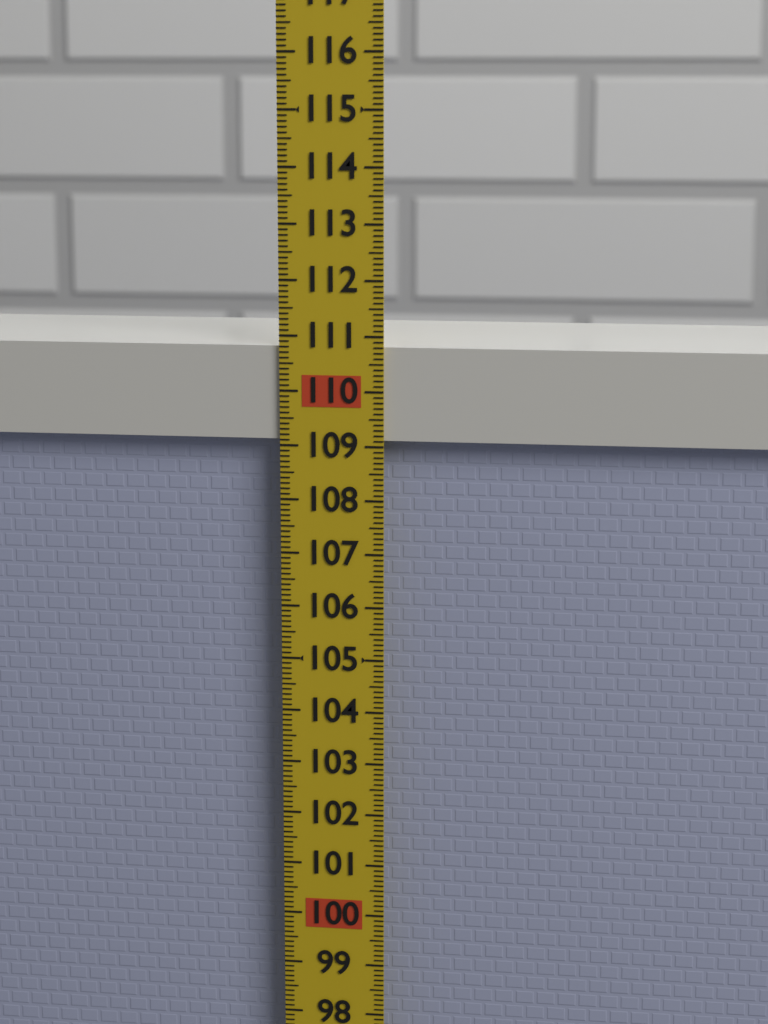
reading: 110.8 (no unit)
